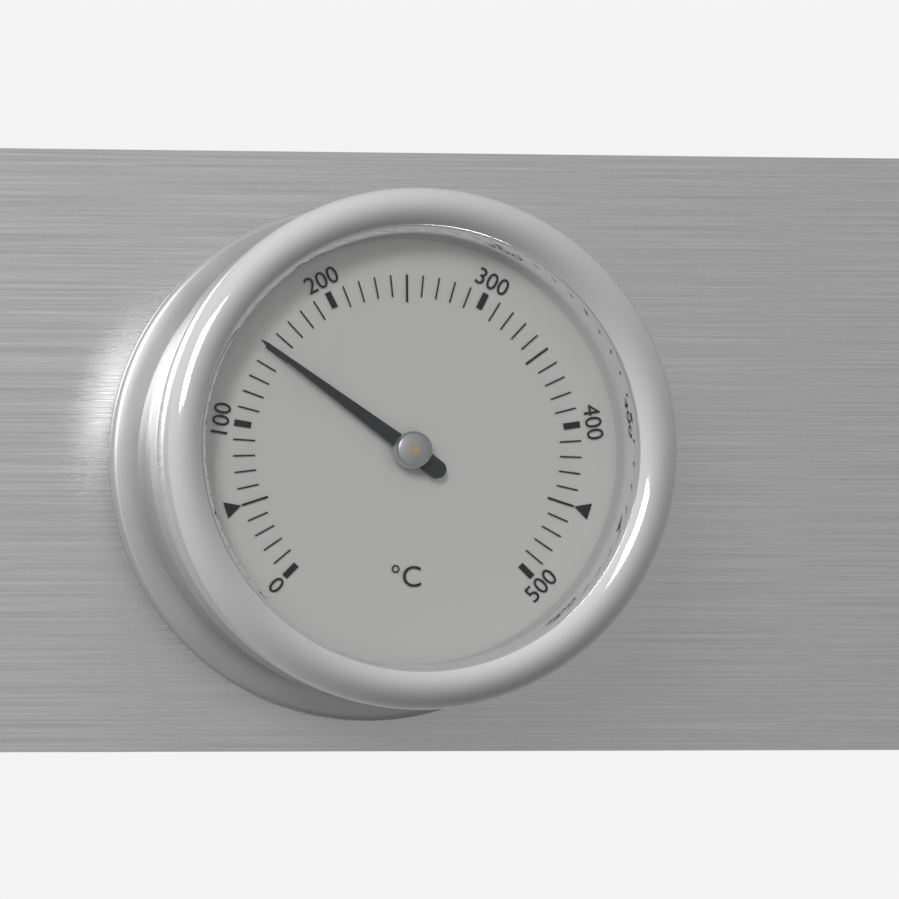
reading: 150 °C
